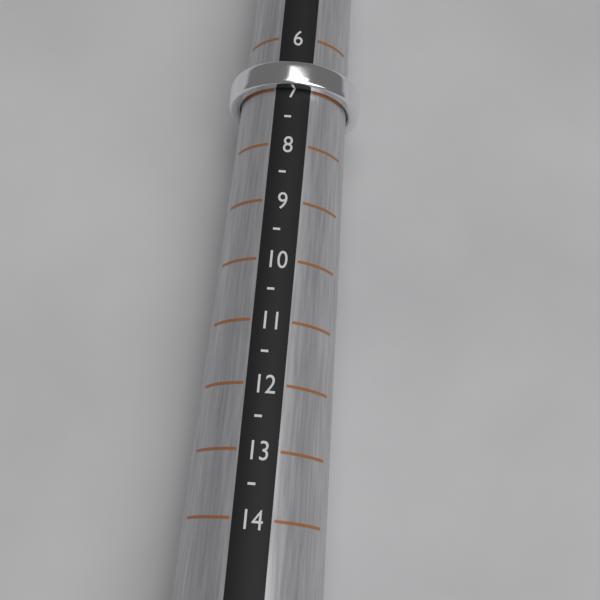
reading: 7.0 (no unit)
